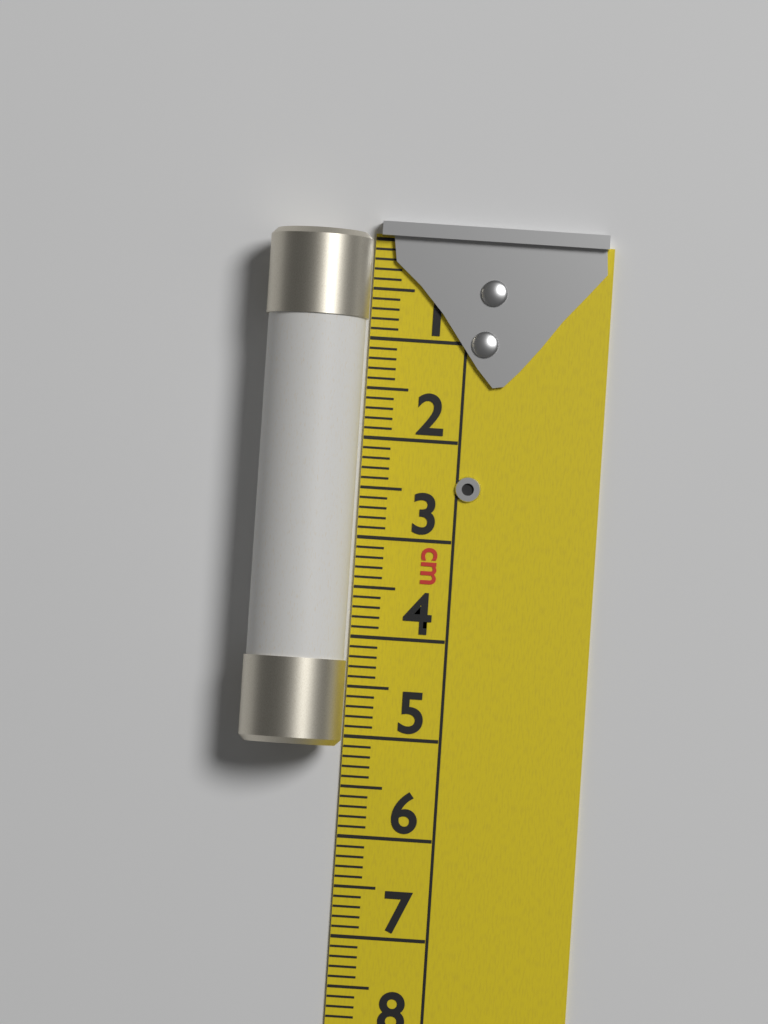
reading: 5.1 cm
